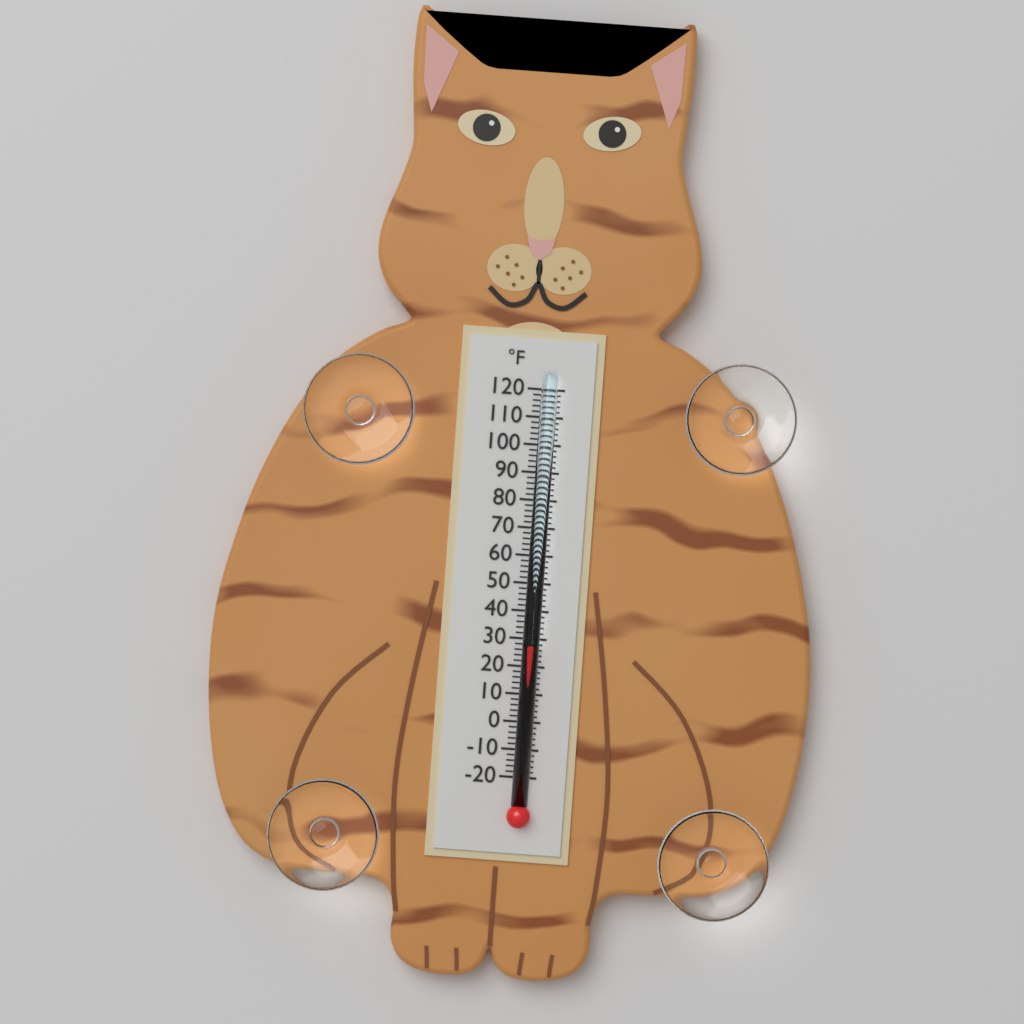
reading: 28 °F
